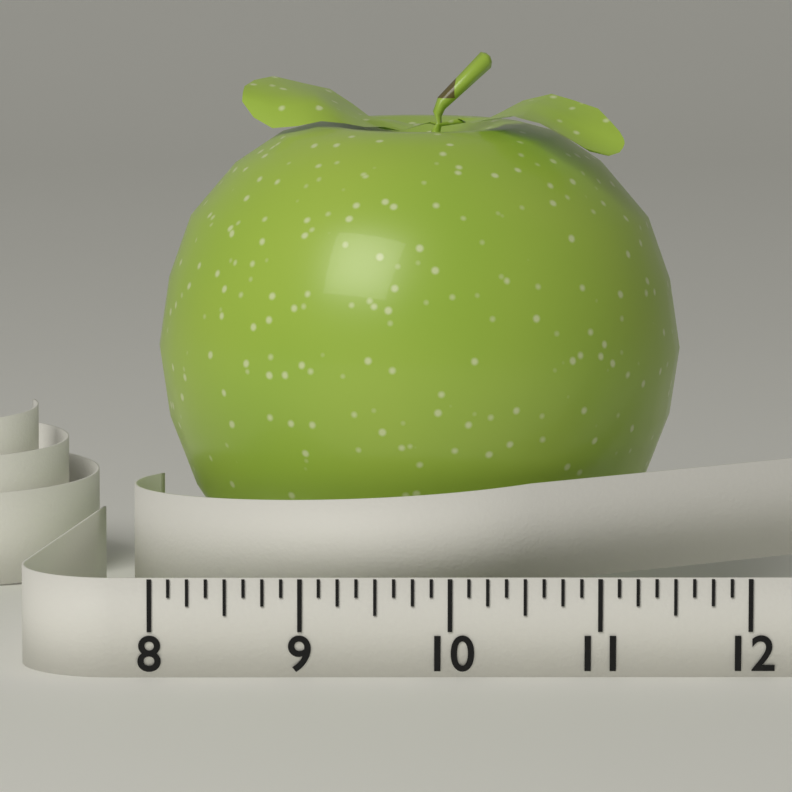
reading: 11.625 (no unit)
